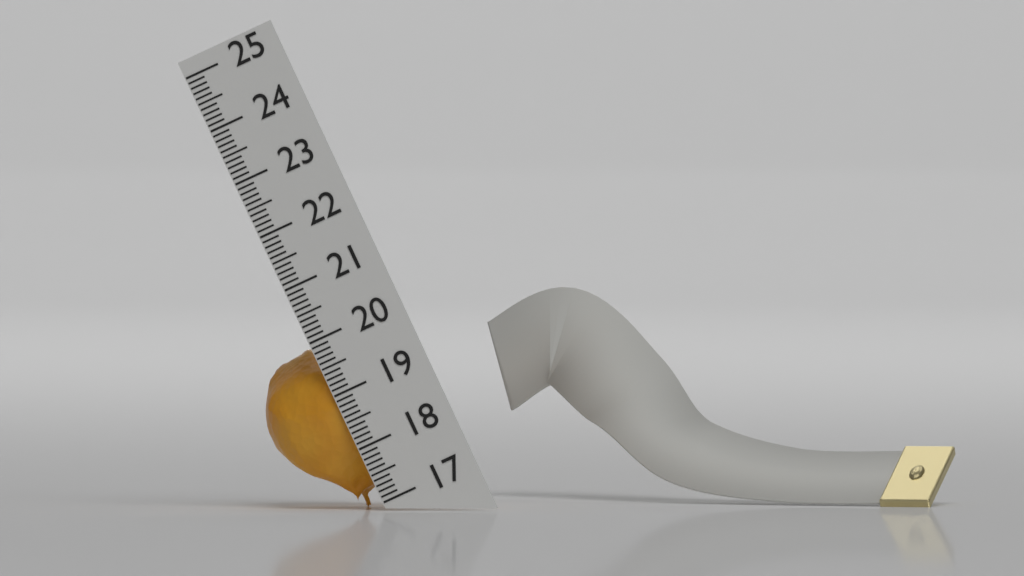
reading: 19.9 (no unit)
